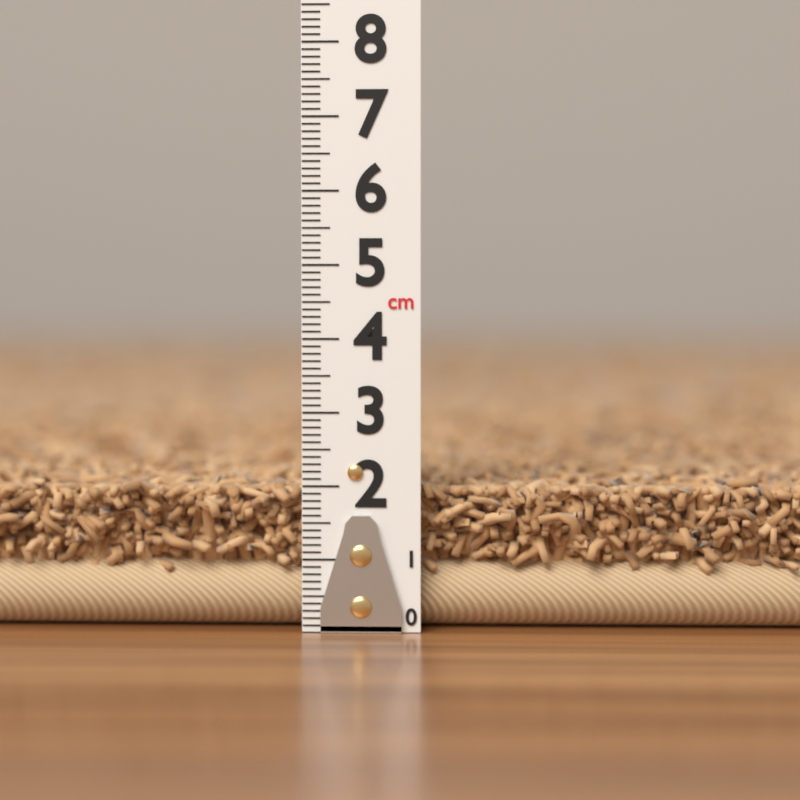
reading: 2.2 cm
